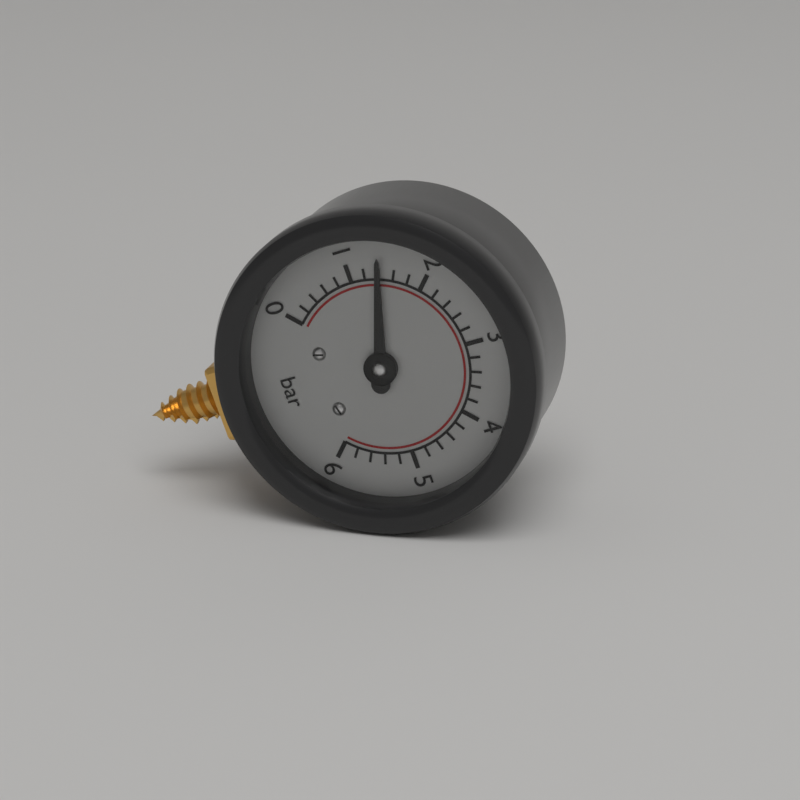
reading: 1.4 bar
